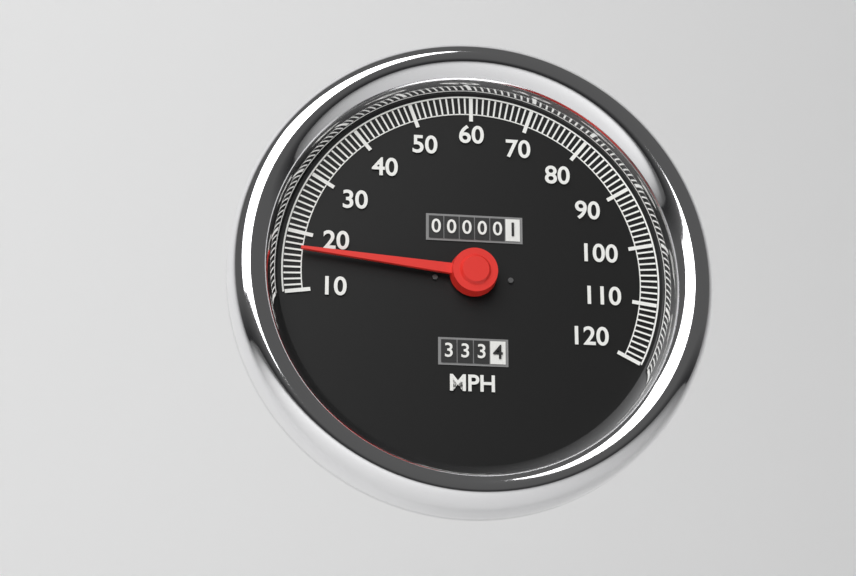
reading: 17 MPH
